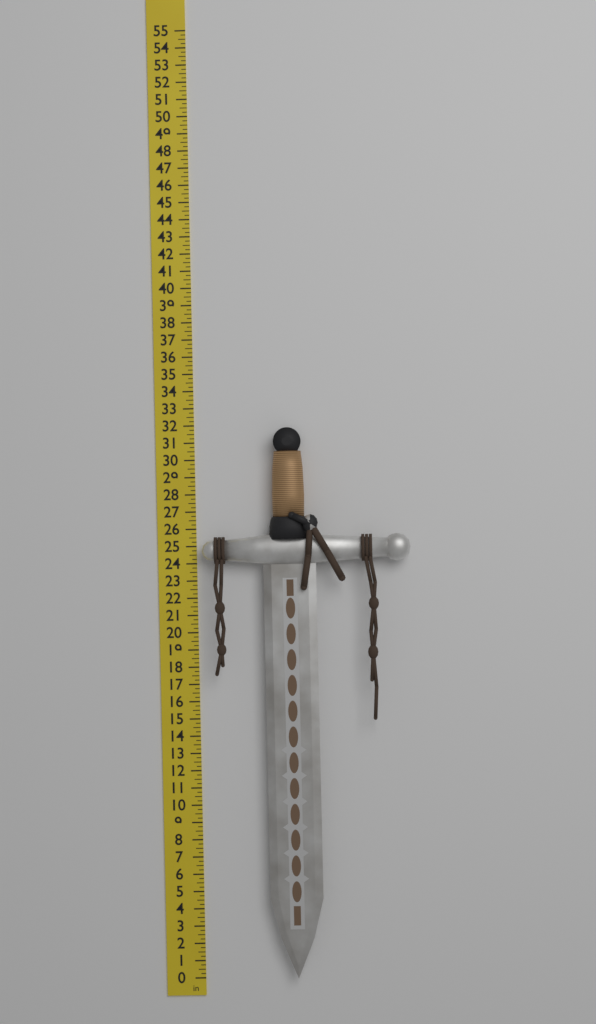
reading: 31.75 in
